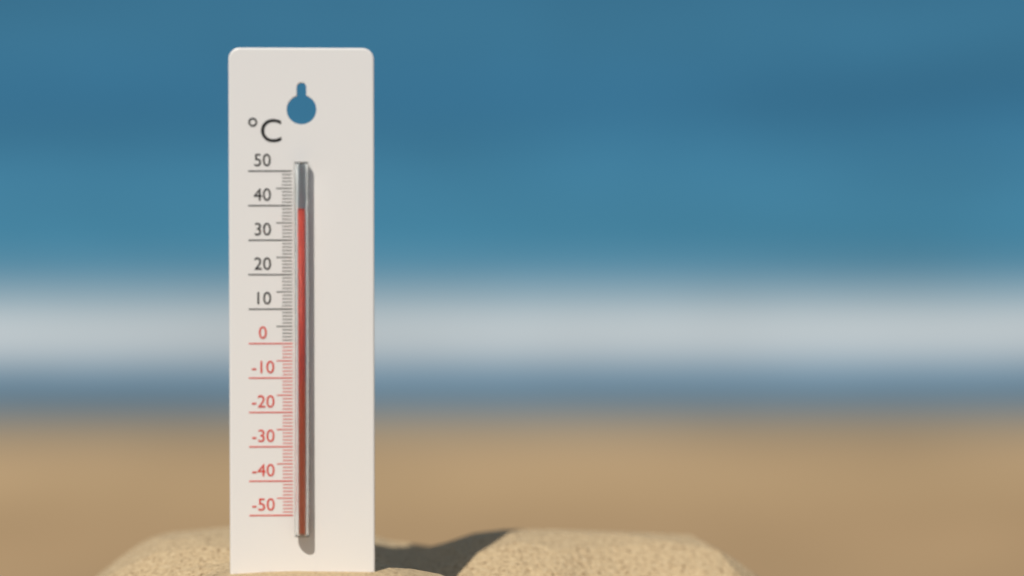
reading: 39 °C
